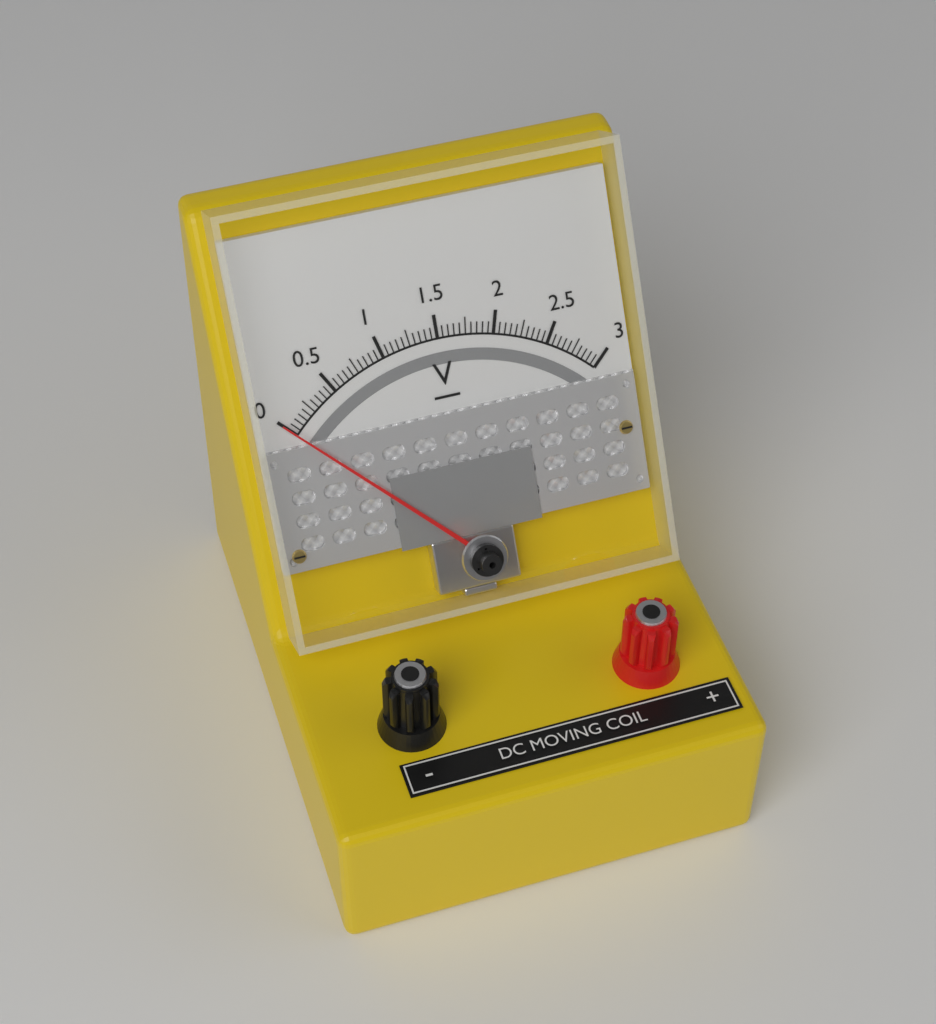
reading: 0.00 V
